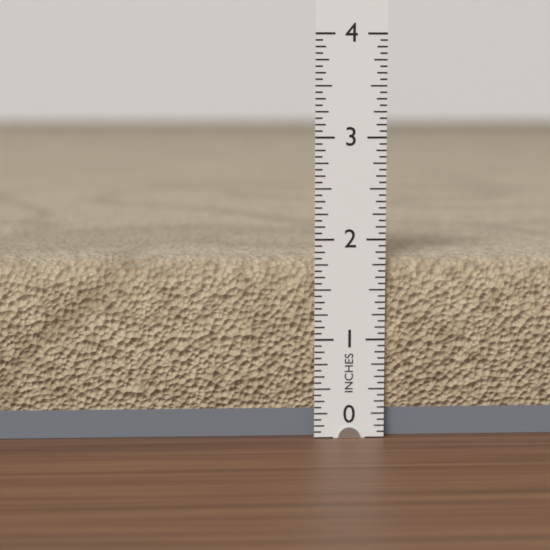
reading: 1.8125 in
